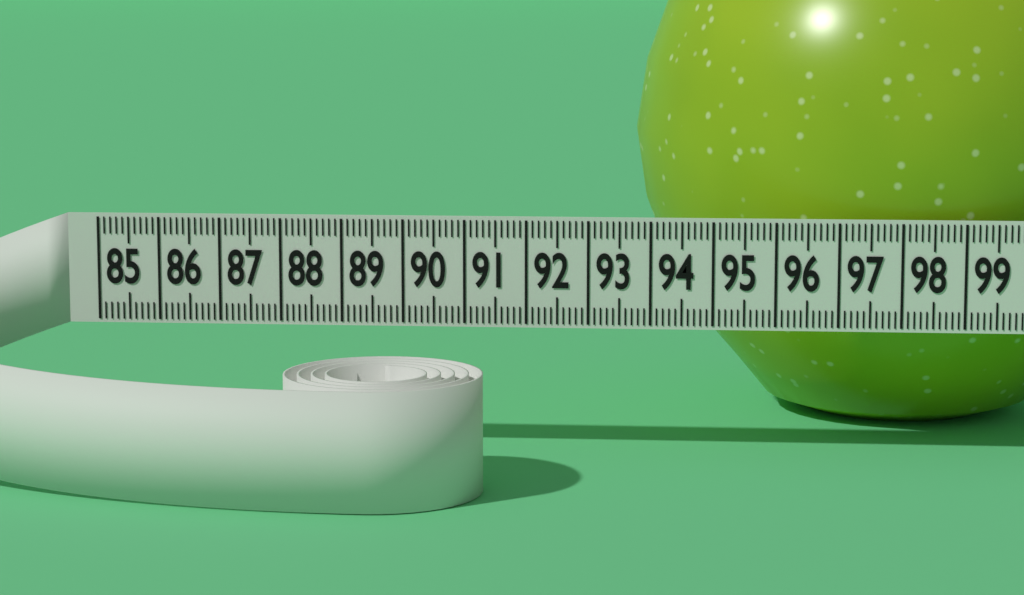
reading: 93.6 (no unit)
